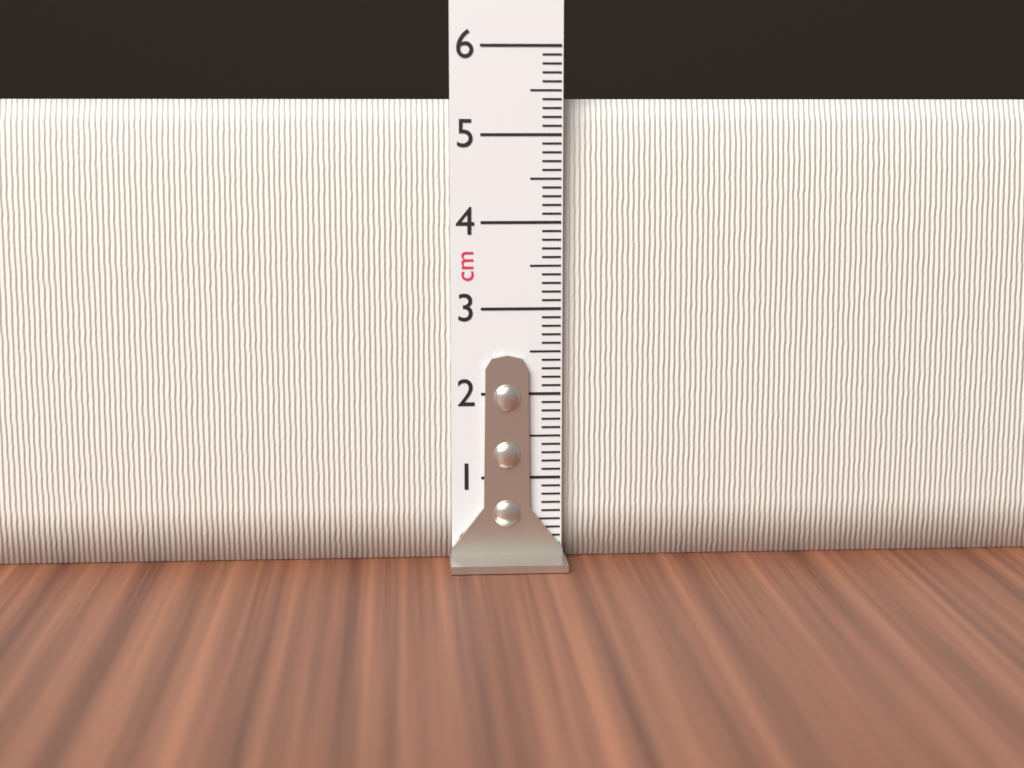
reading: 5.4 cm
